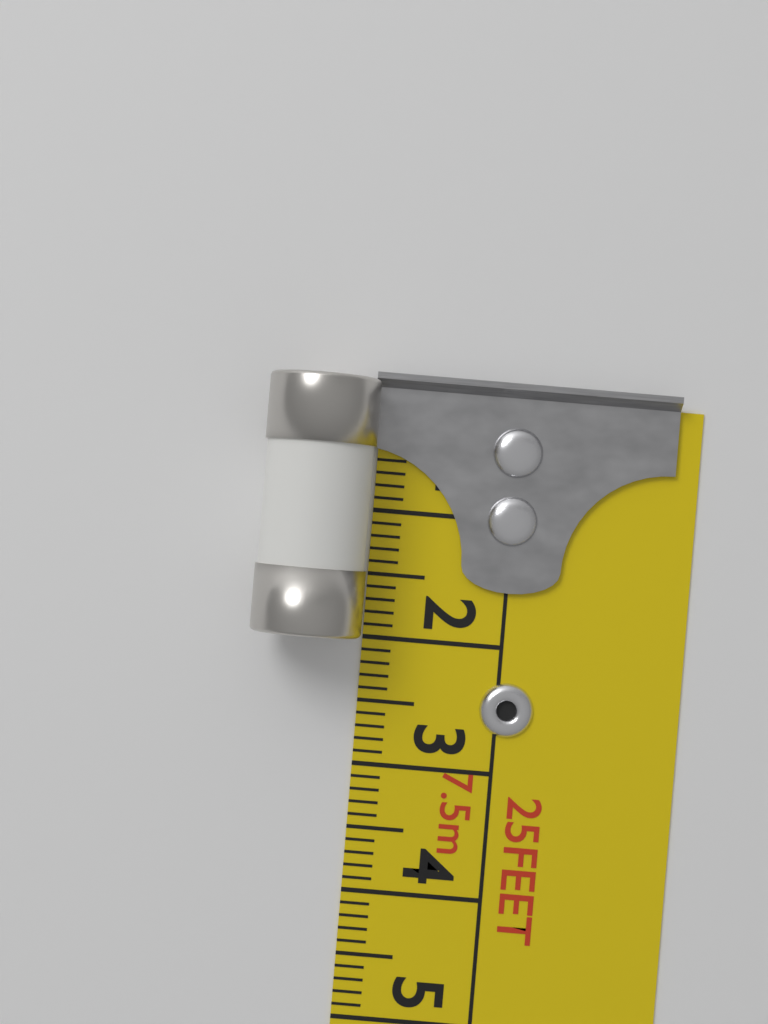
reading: 2.0 cm
